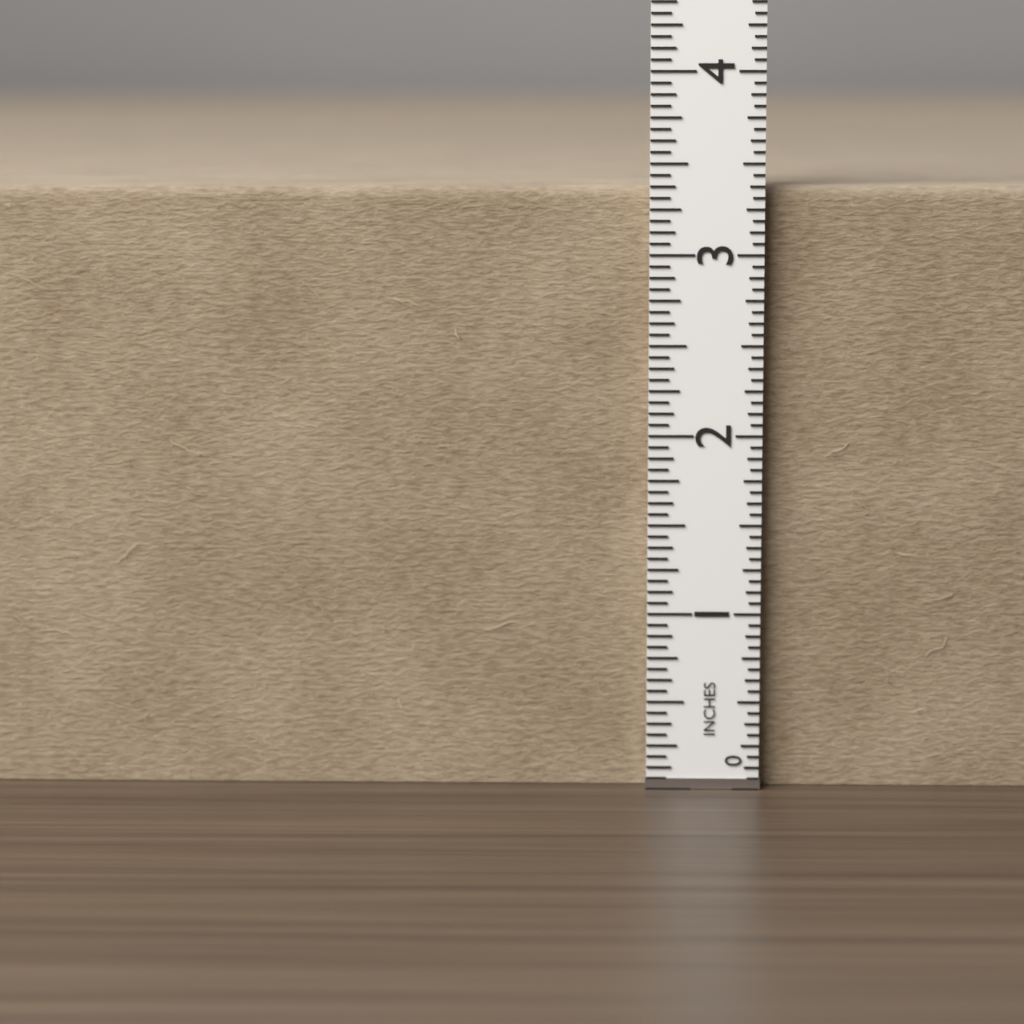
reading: 3.3750 in
